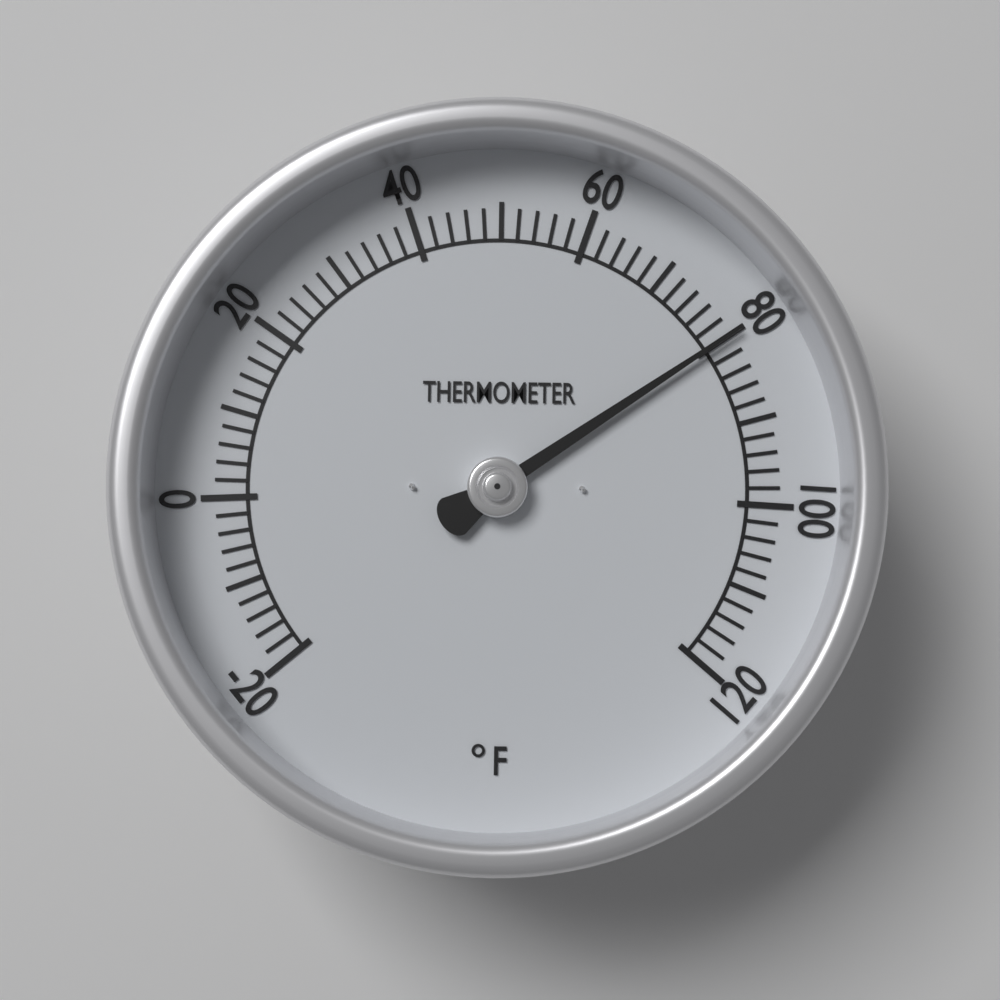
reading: 80 °F
